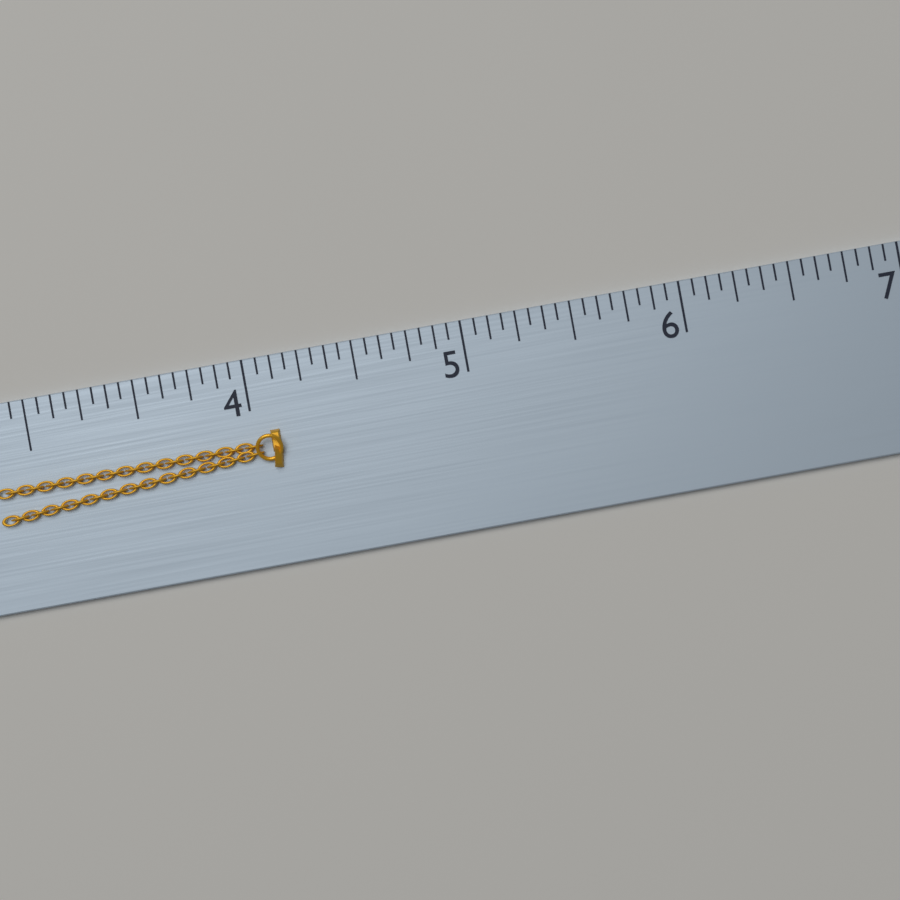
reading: 4.1250 (no unit)
